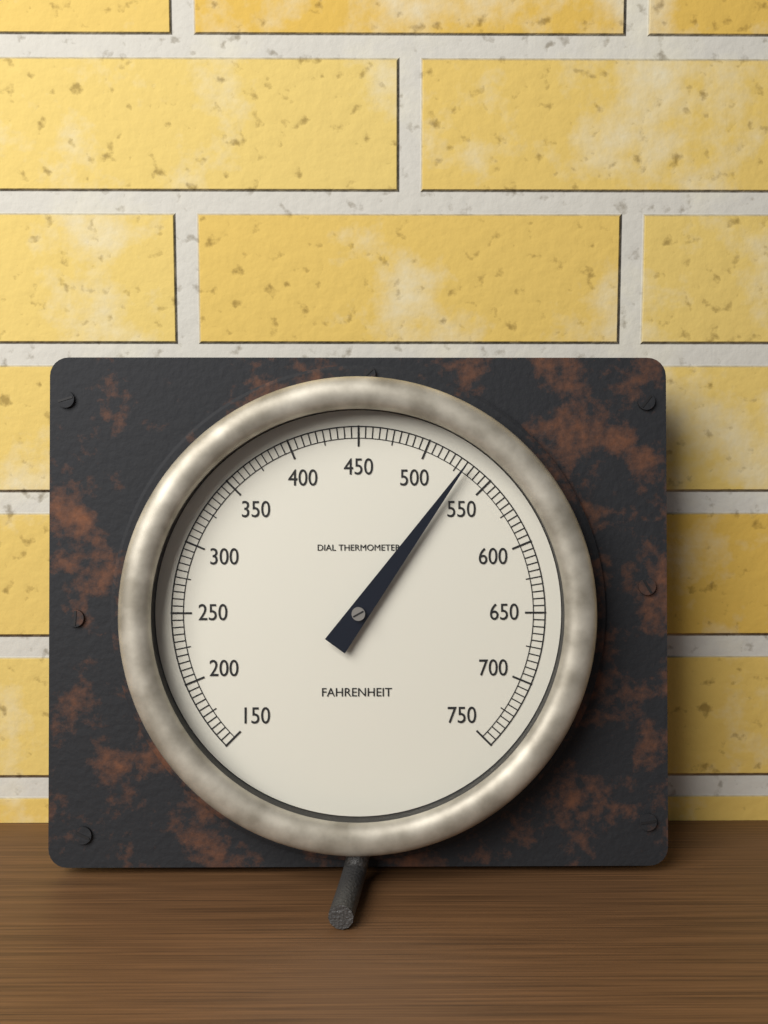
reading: 530 °F
